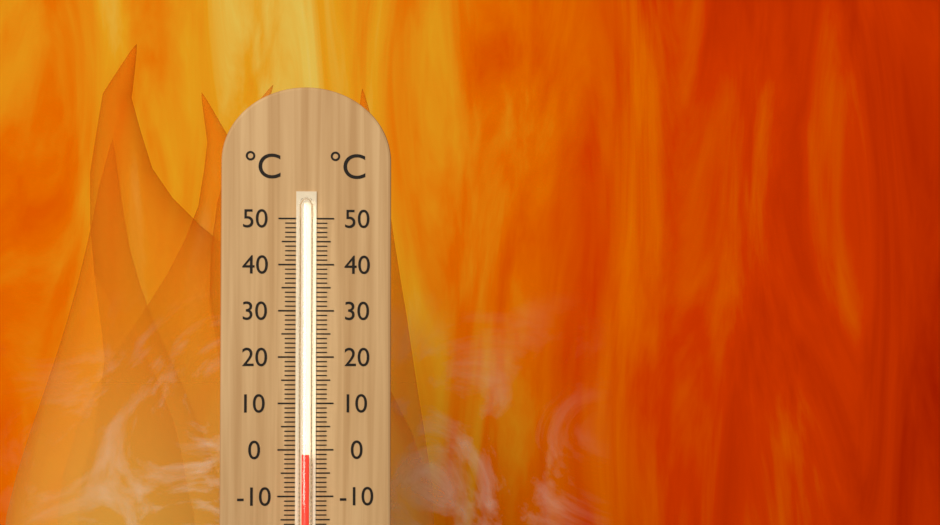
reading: -1 °C
